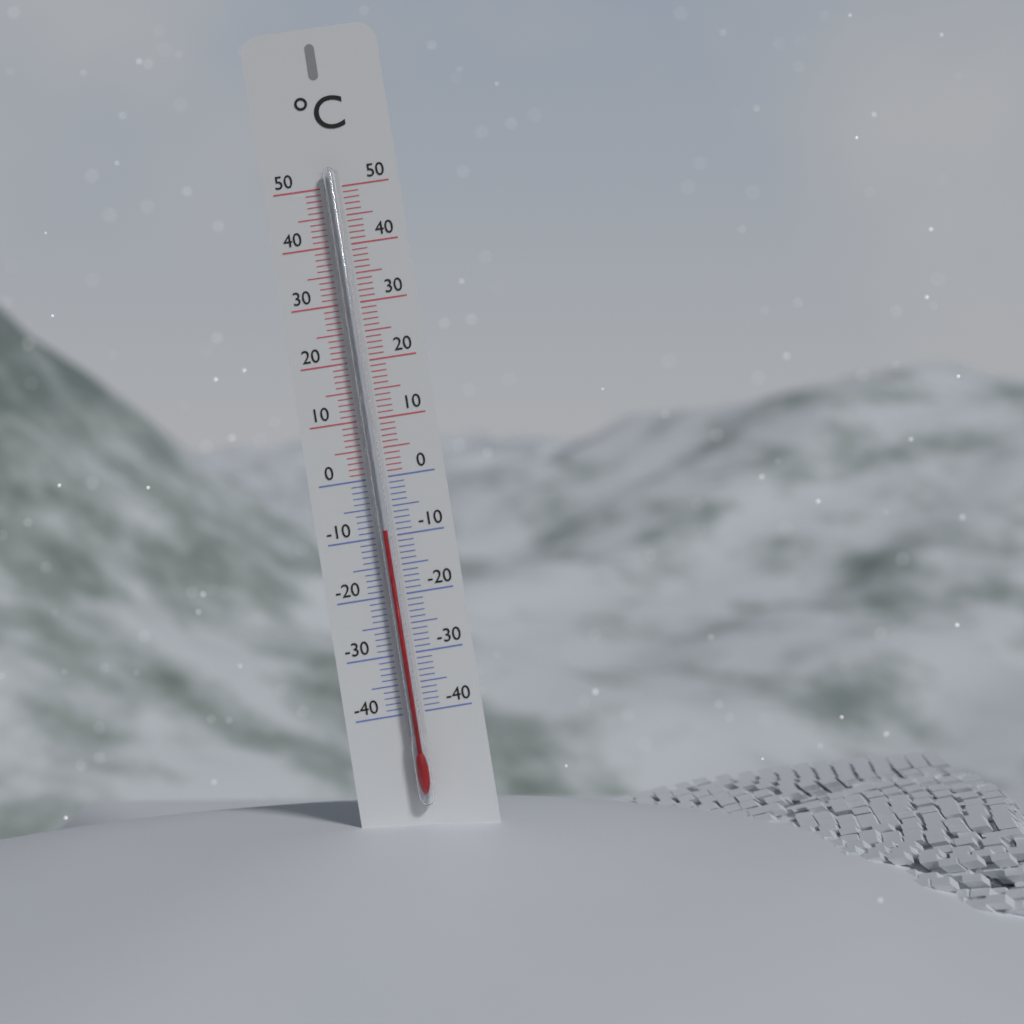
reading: -9 °C
